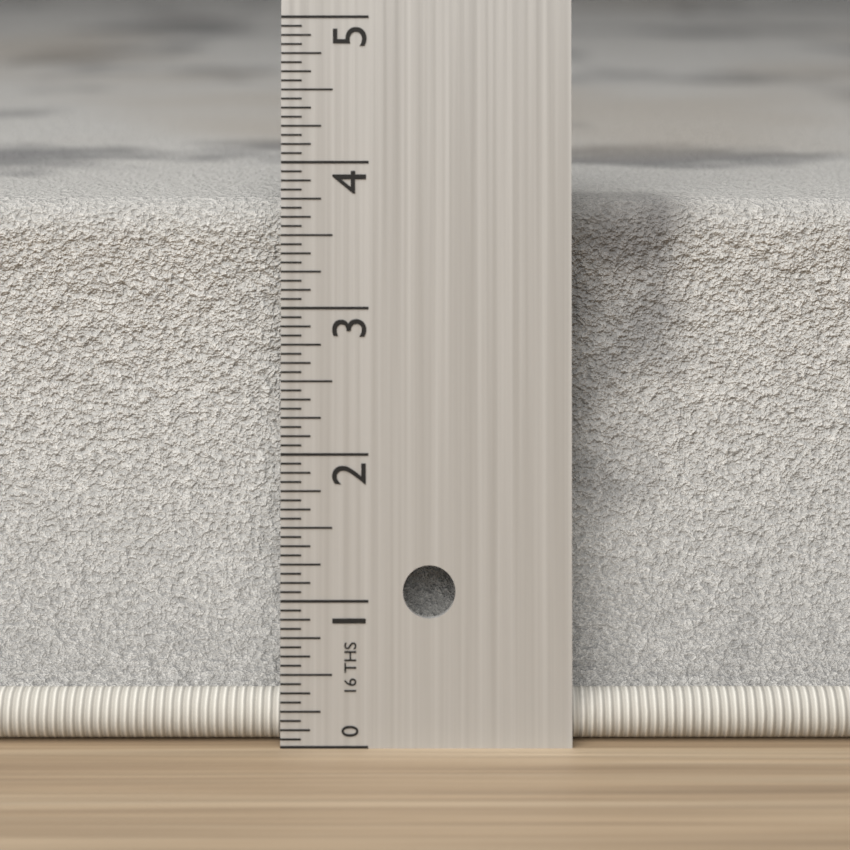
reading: 3.6875 in
